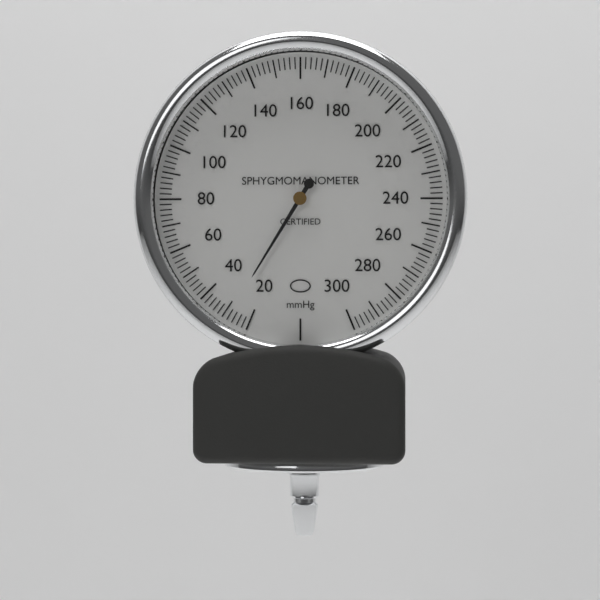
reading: 28 mmHg
